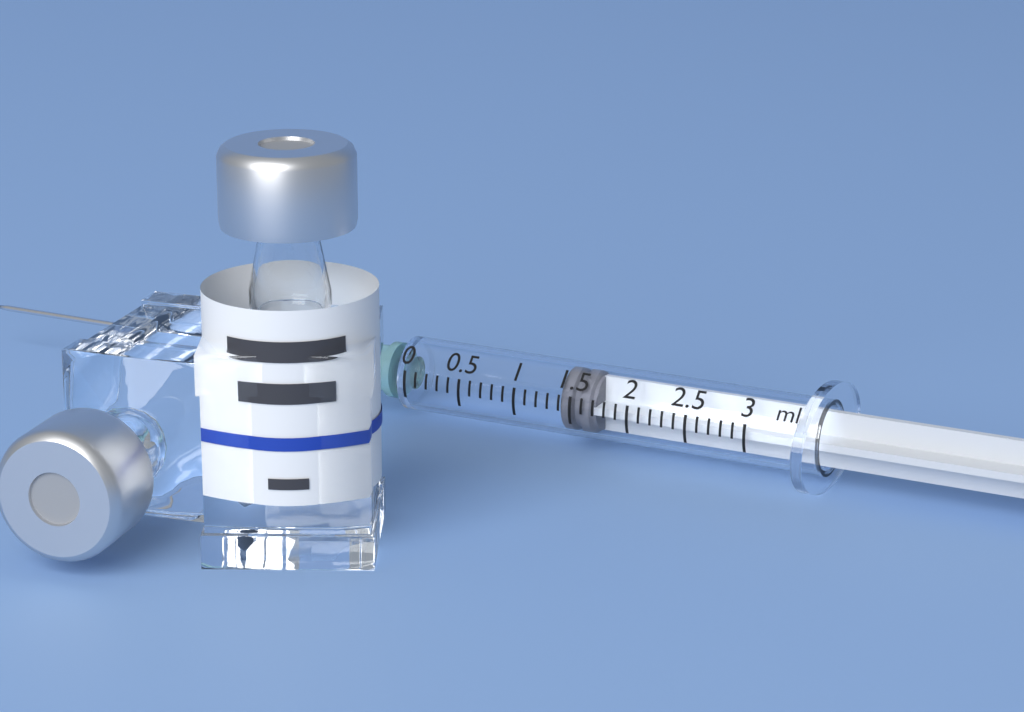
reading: 1.4 ml
